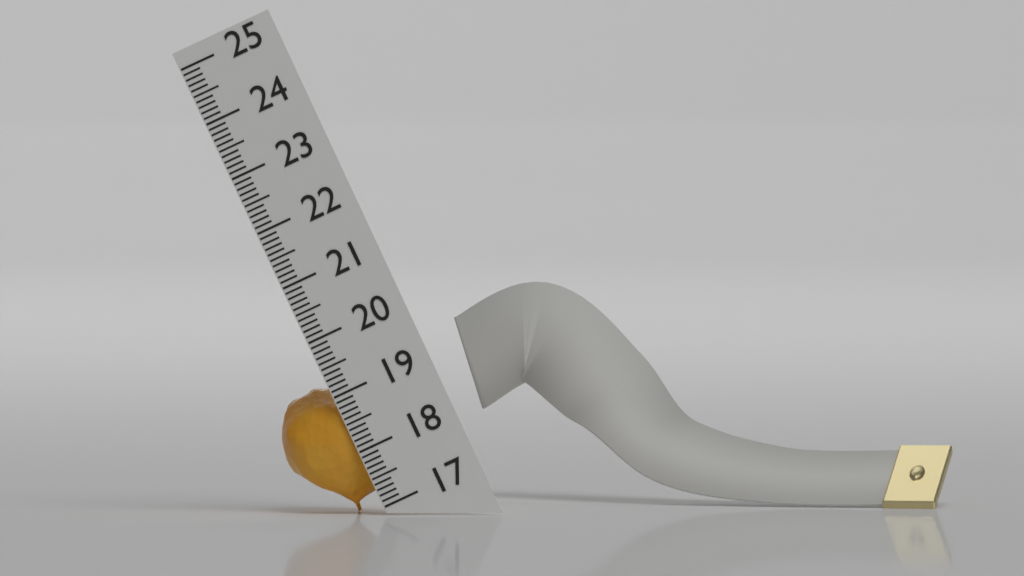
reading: 19.2 (no unit)
